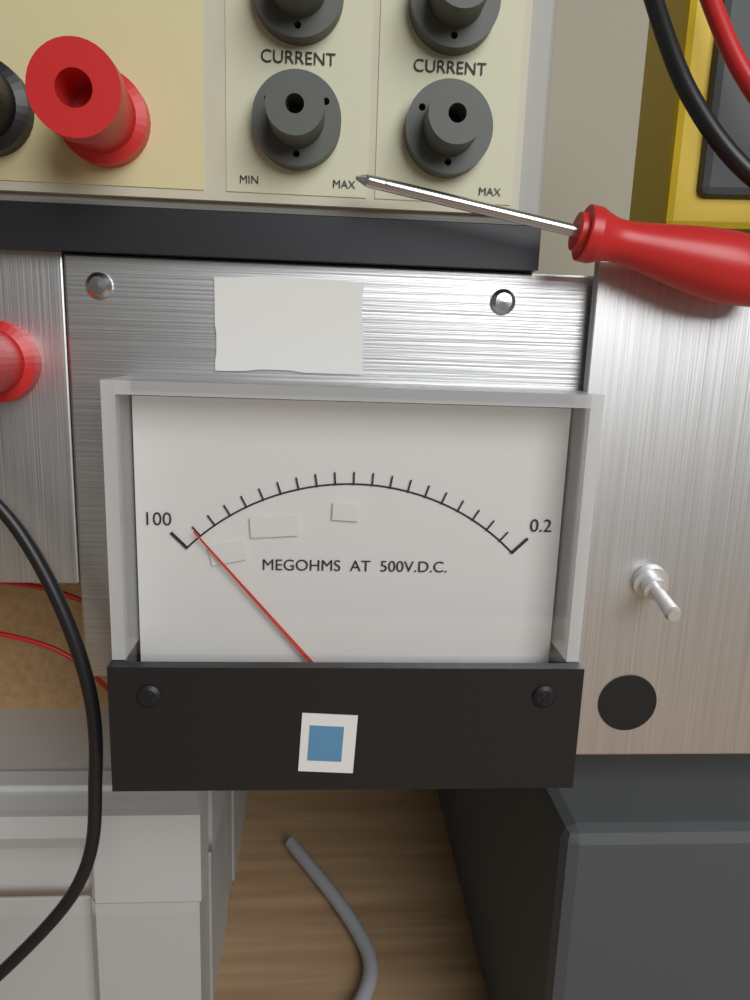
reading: 95.01 MΩ
